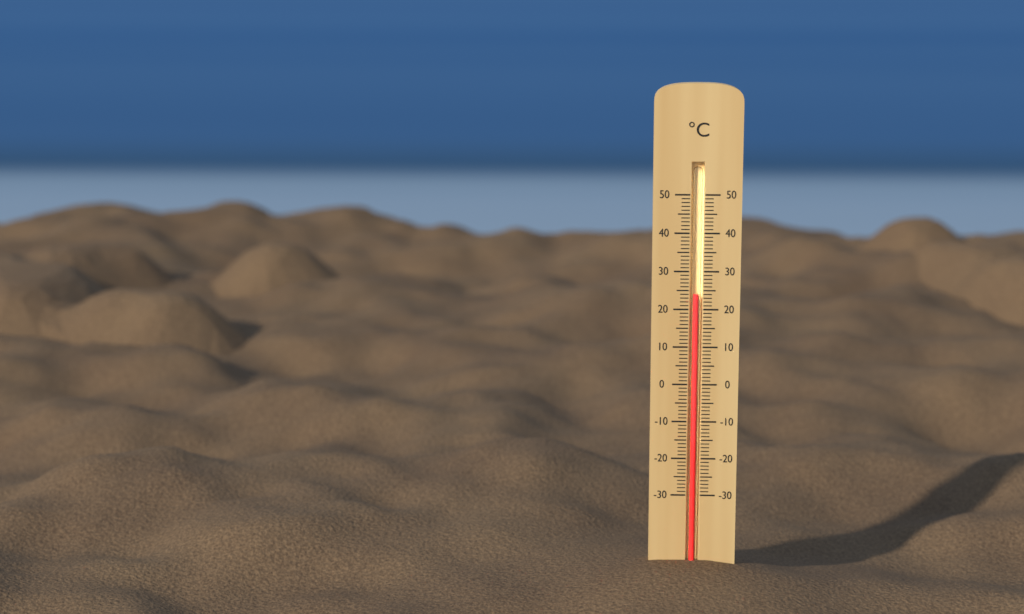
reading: 24 °C
